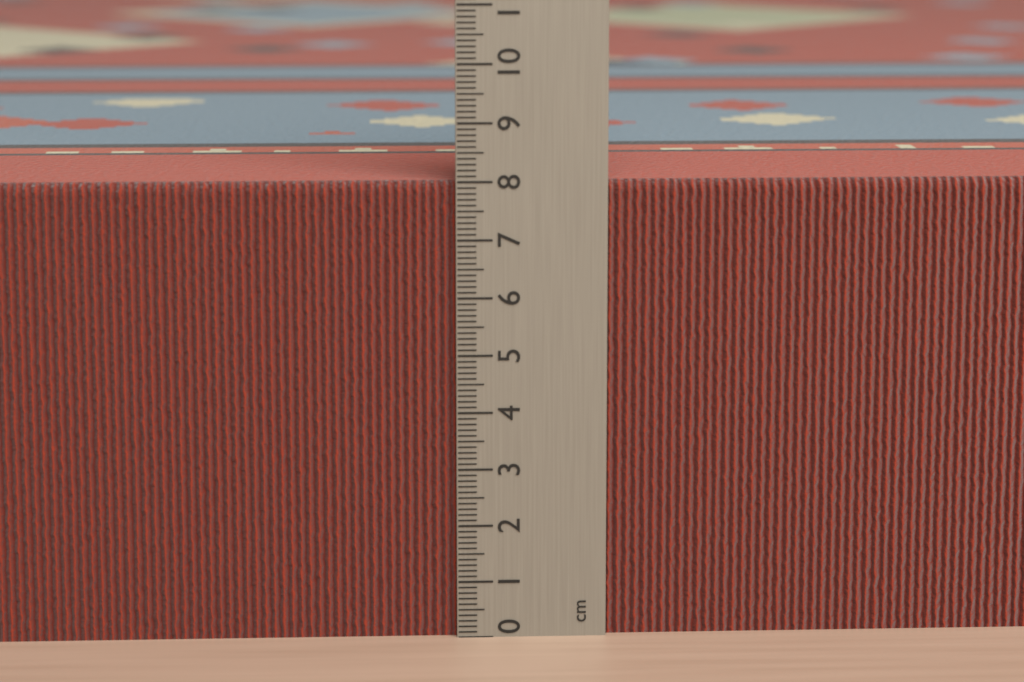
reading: 8.0 cm
